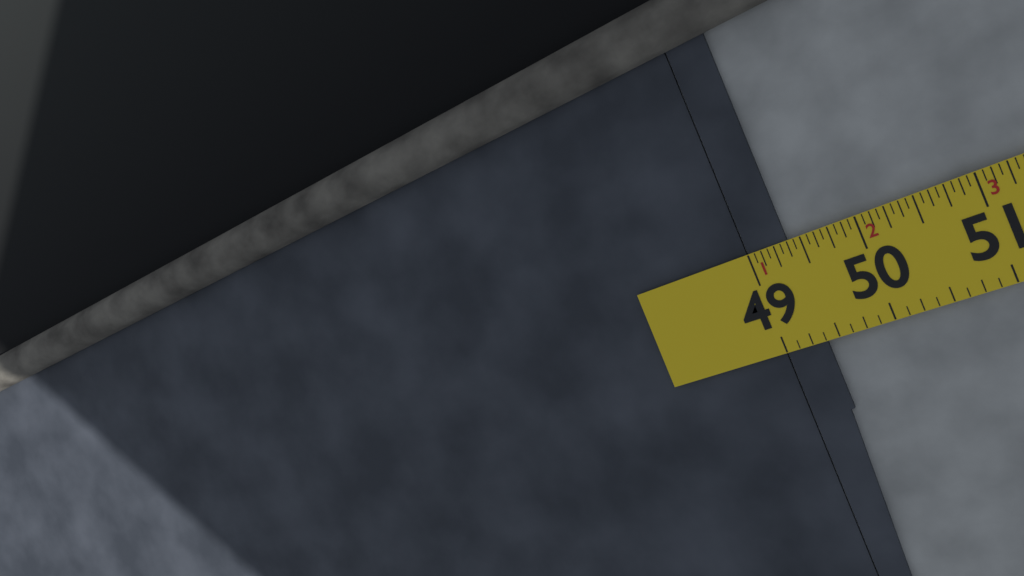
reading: 49.3750 in
